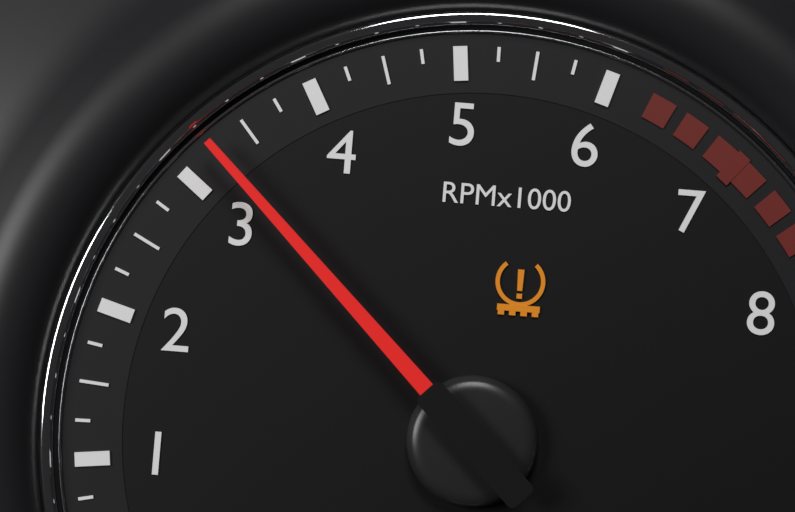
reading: 3.25 RPM x1000
